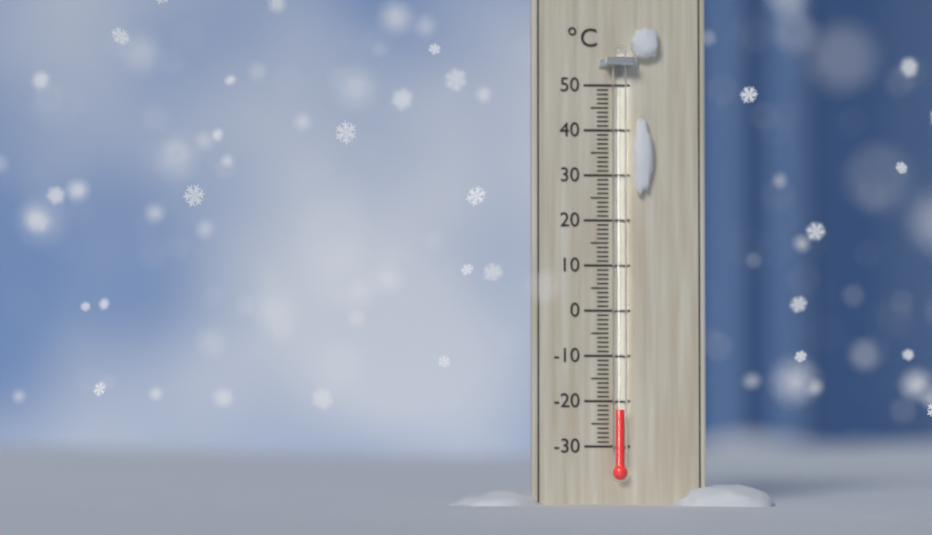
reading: -22 °C
